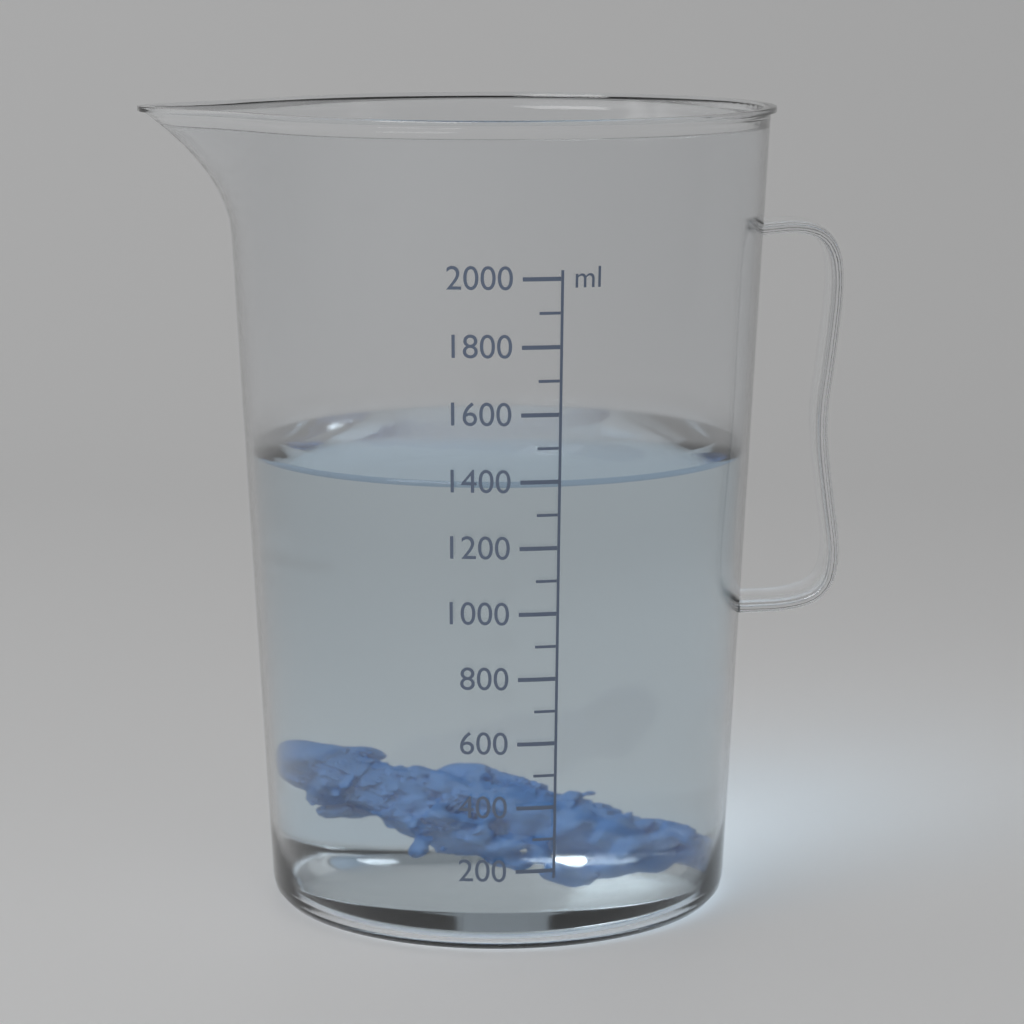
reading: 1400 ml
